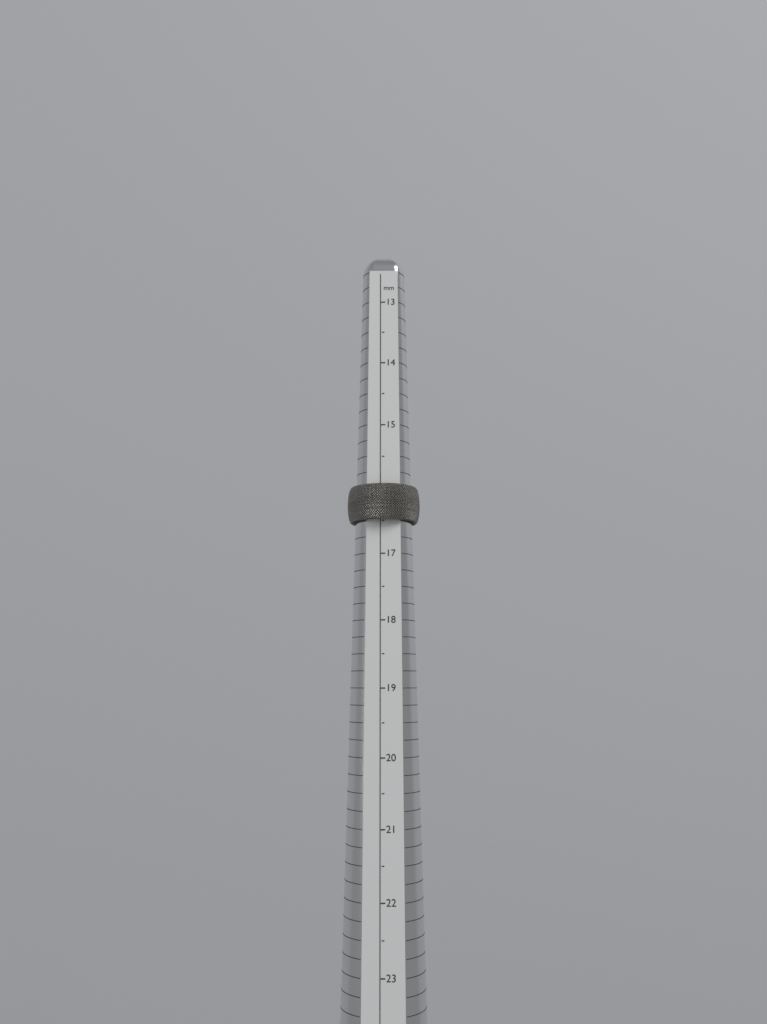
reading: 16.5 mm
